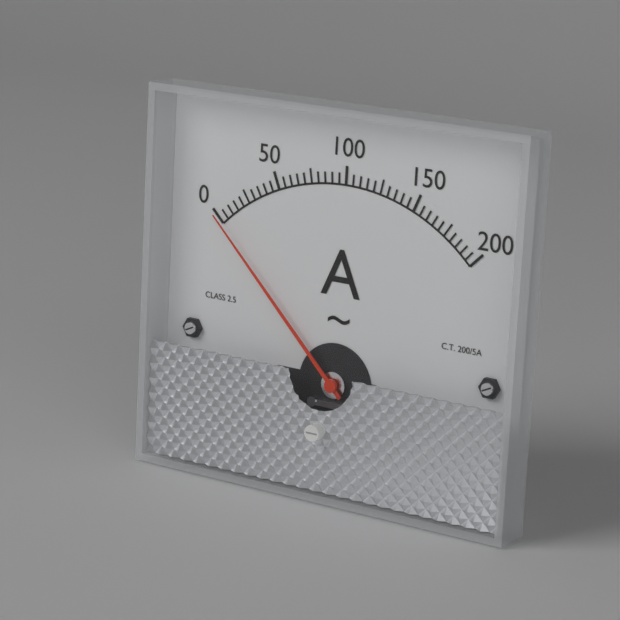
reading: 0 A
